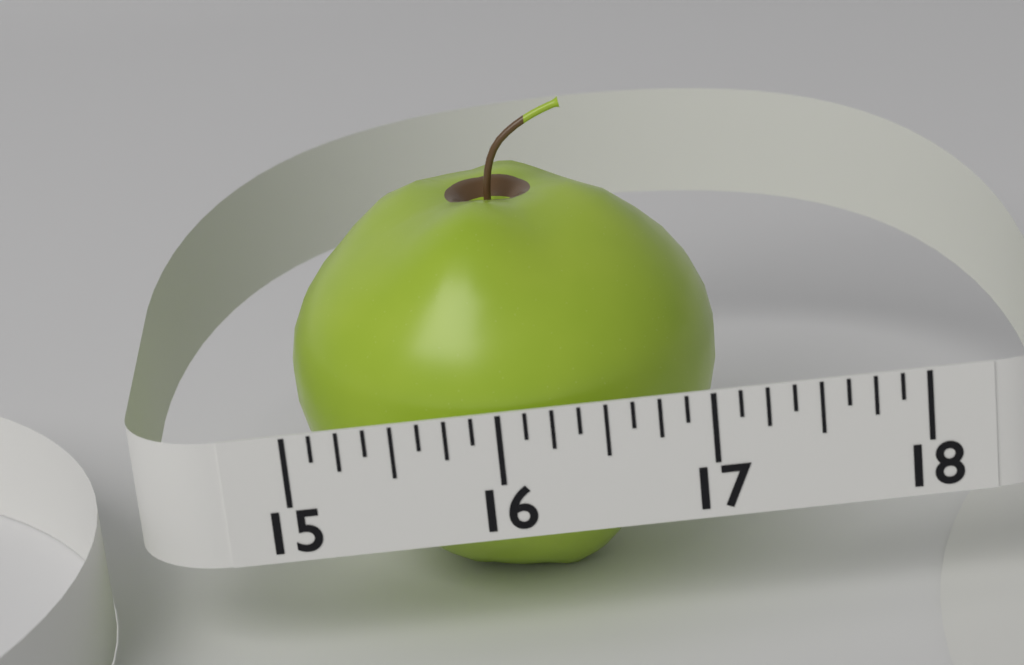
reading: 17.125 (no unit)
